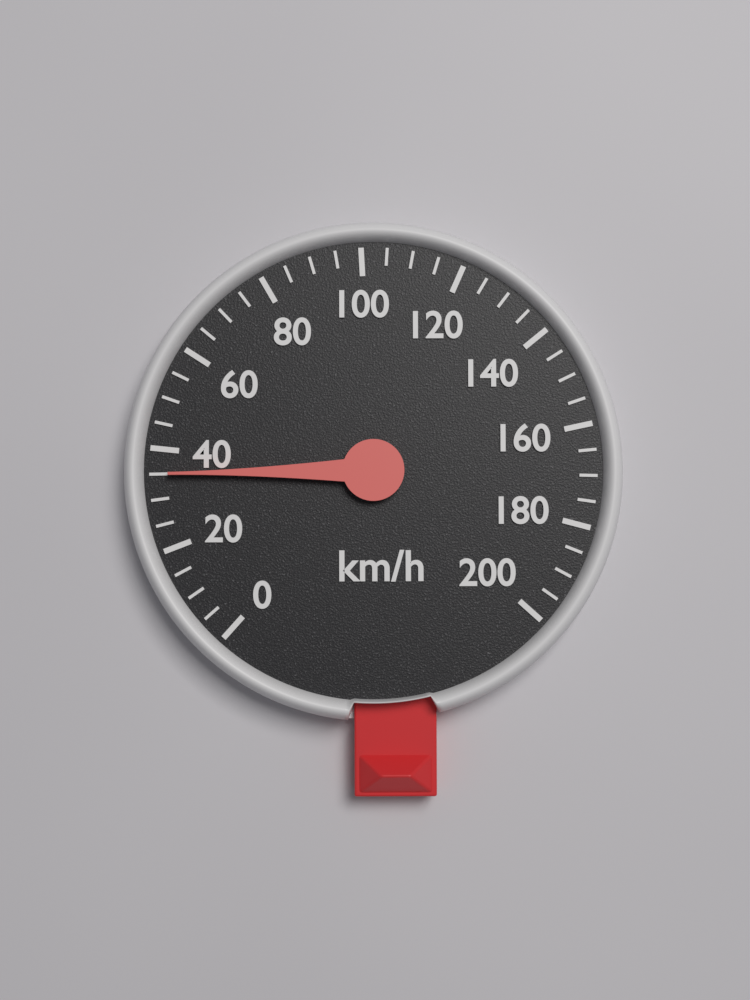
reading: 35 km/h
